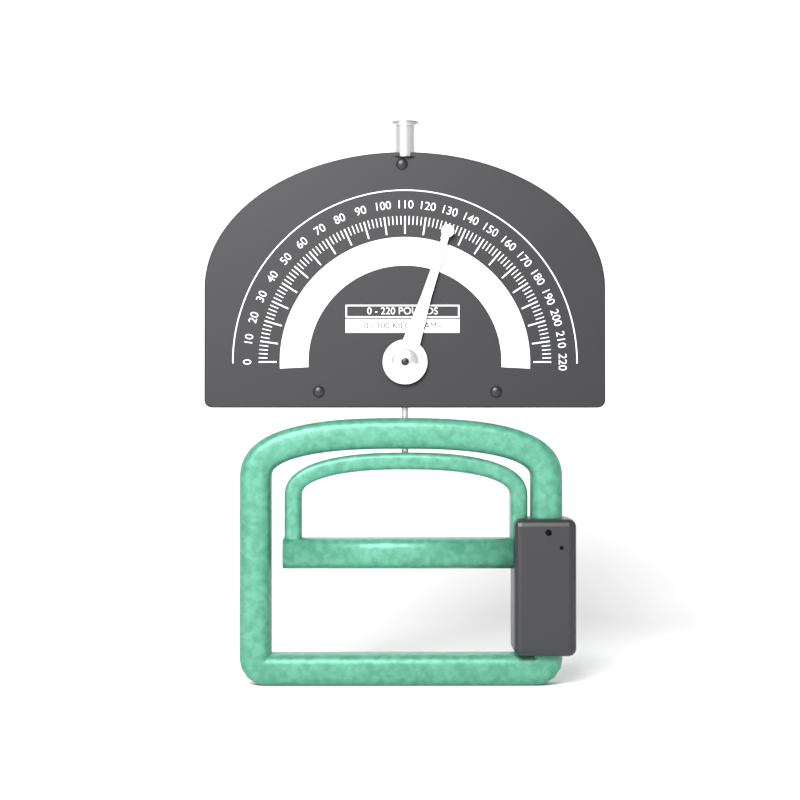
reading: 132 lb
